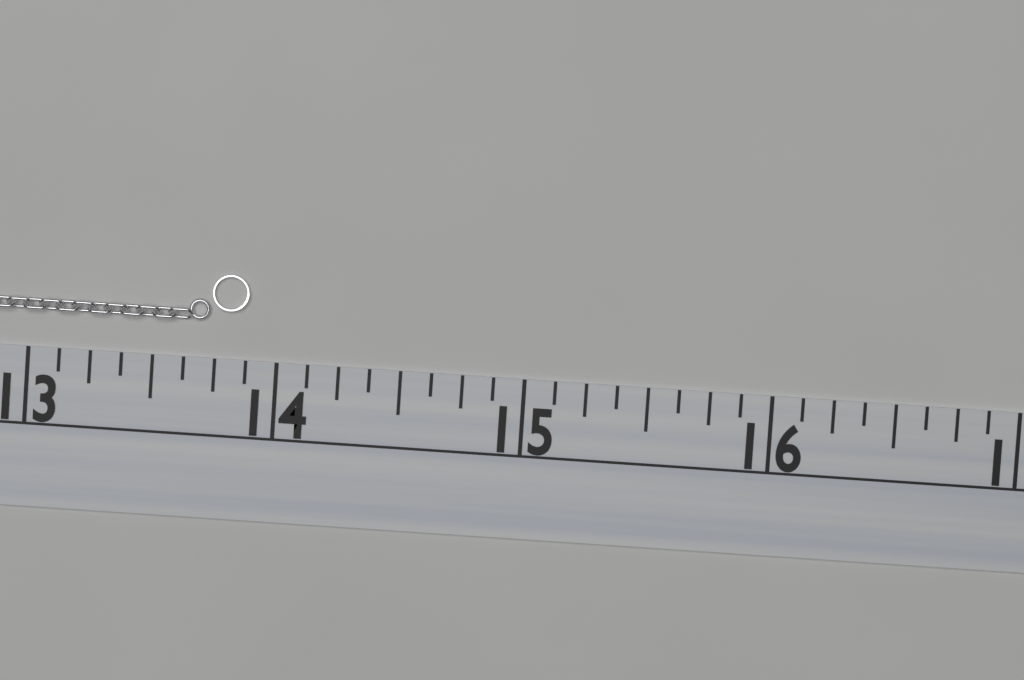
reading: 13.875 (no unit)
